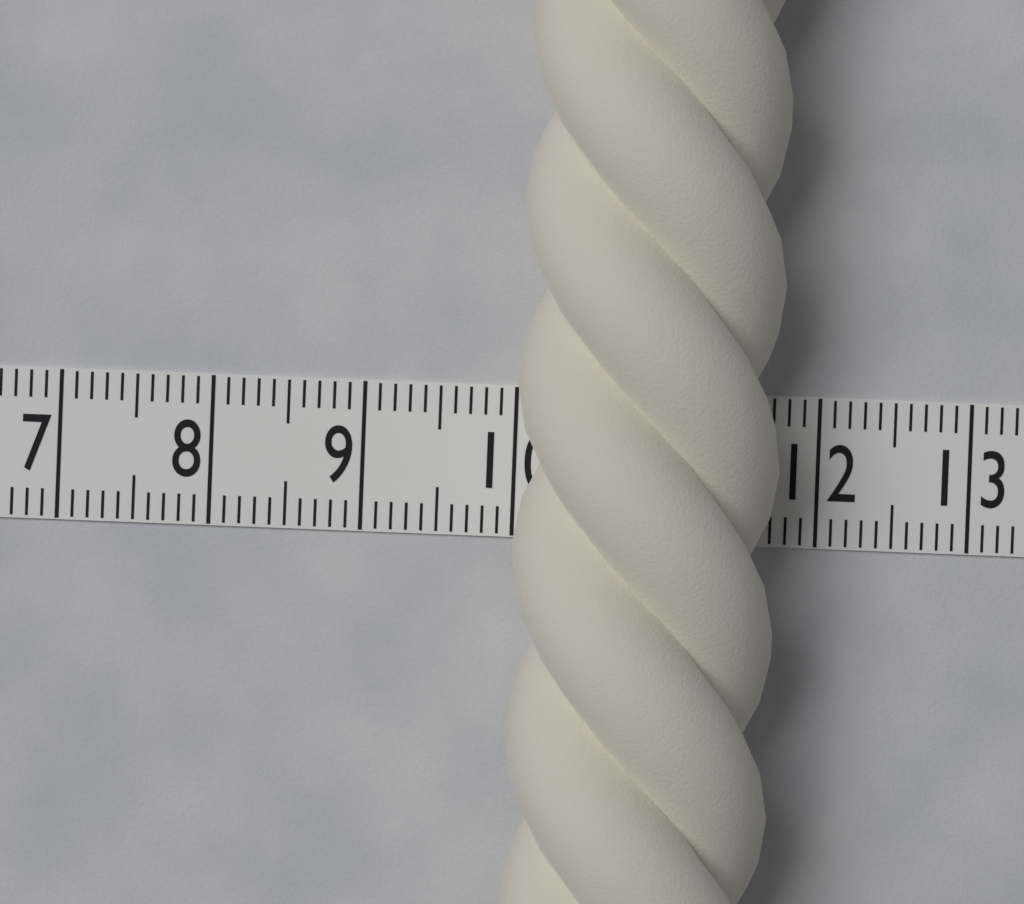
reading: 11.7 (no unit)
